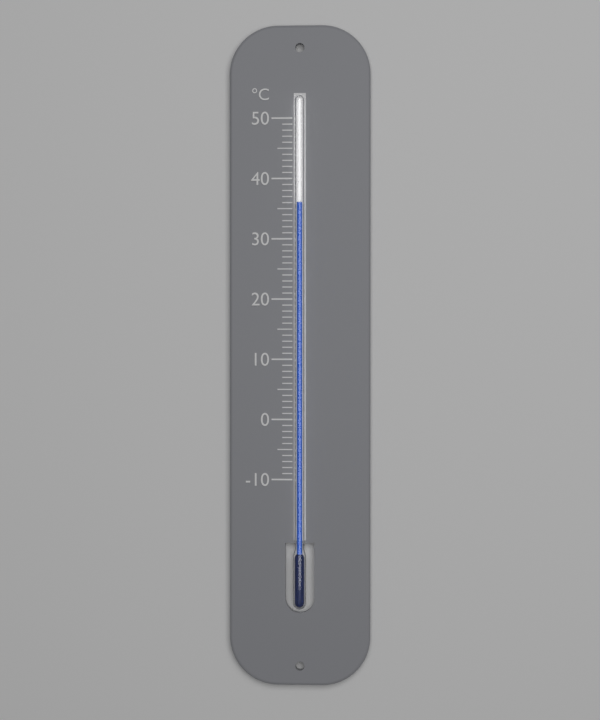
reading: 36 °C
